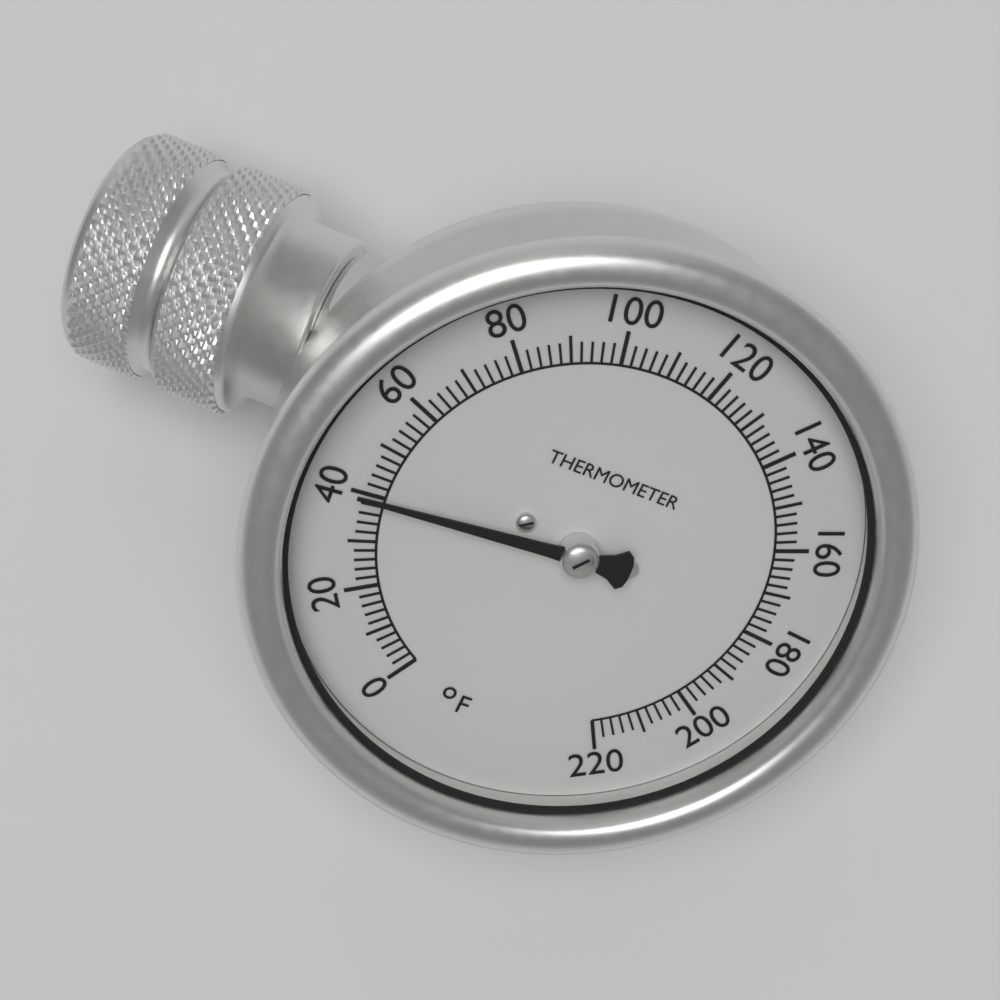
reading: 40 °F
